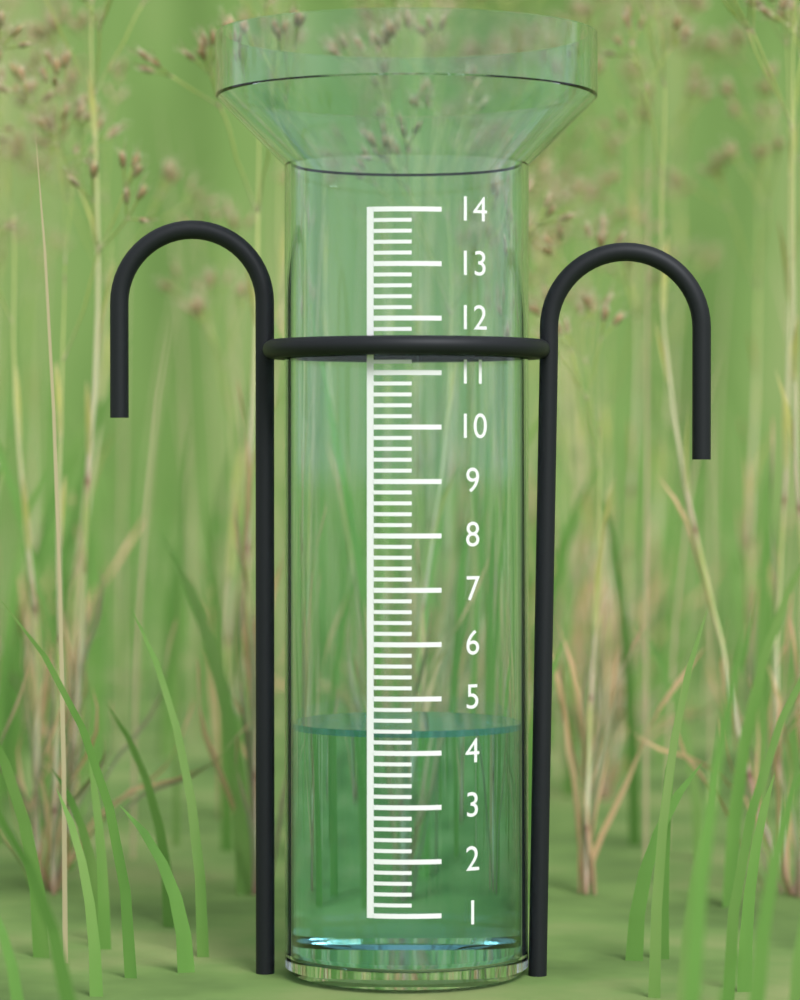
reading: 4.4 (no unit)
